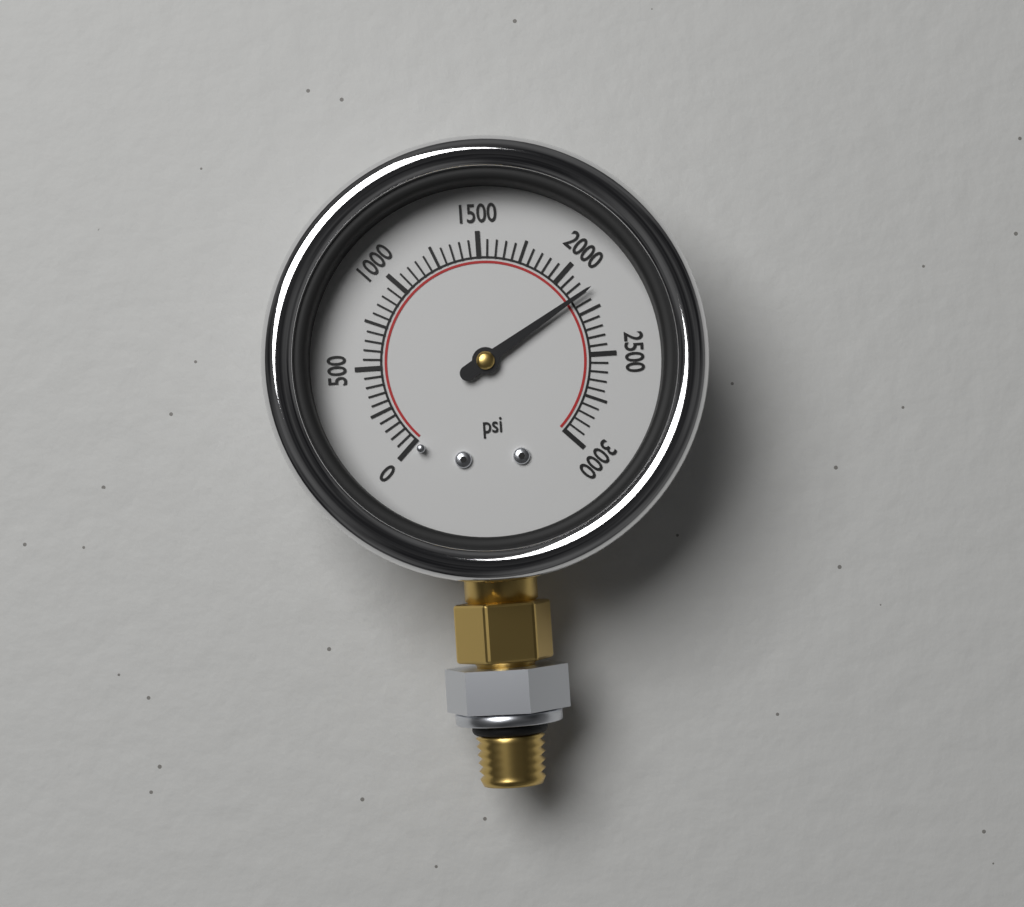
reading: 2150 psi
